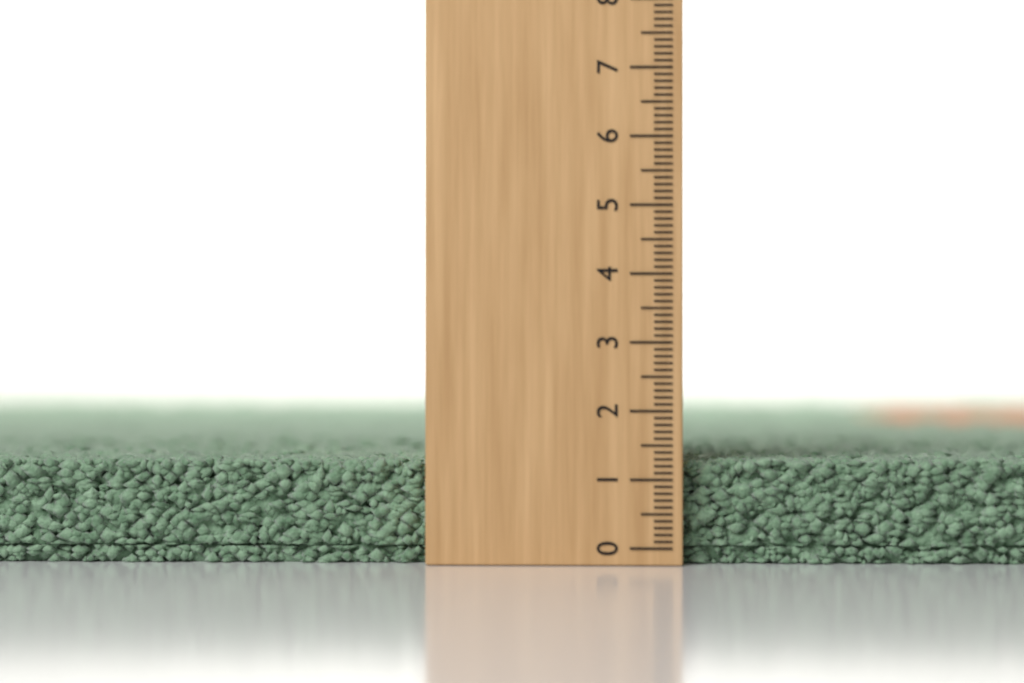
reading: 1.3 (no unit)
